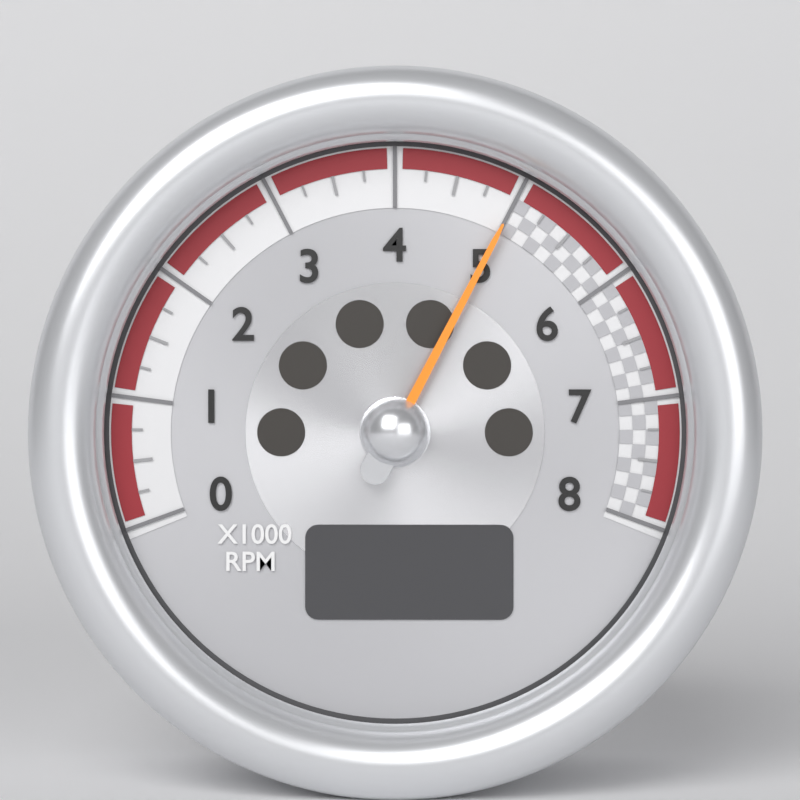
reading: 5.00 x1000 RPM
